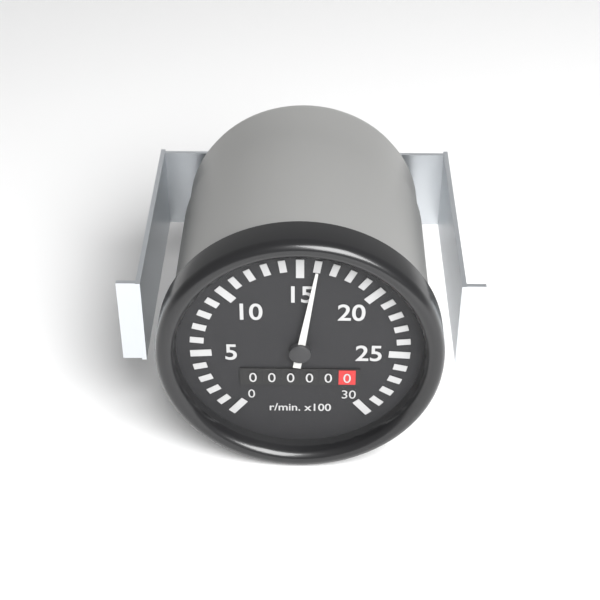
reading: 1600 r/min
